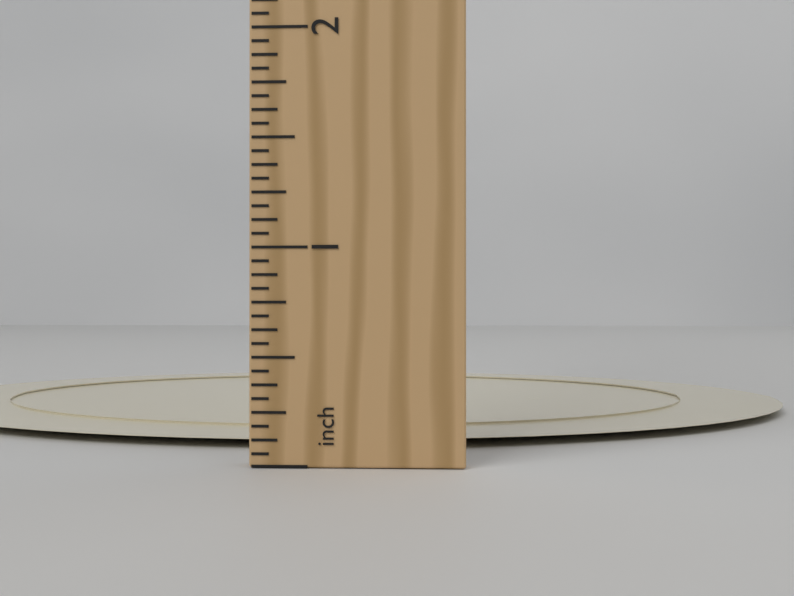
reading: 0.0625 in
